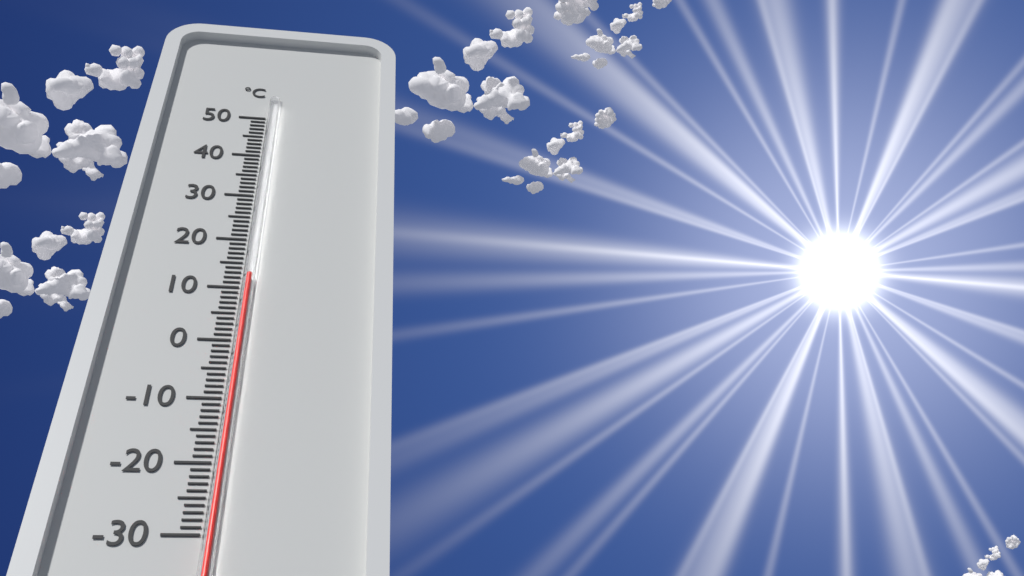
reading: 12 °C
